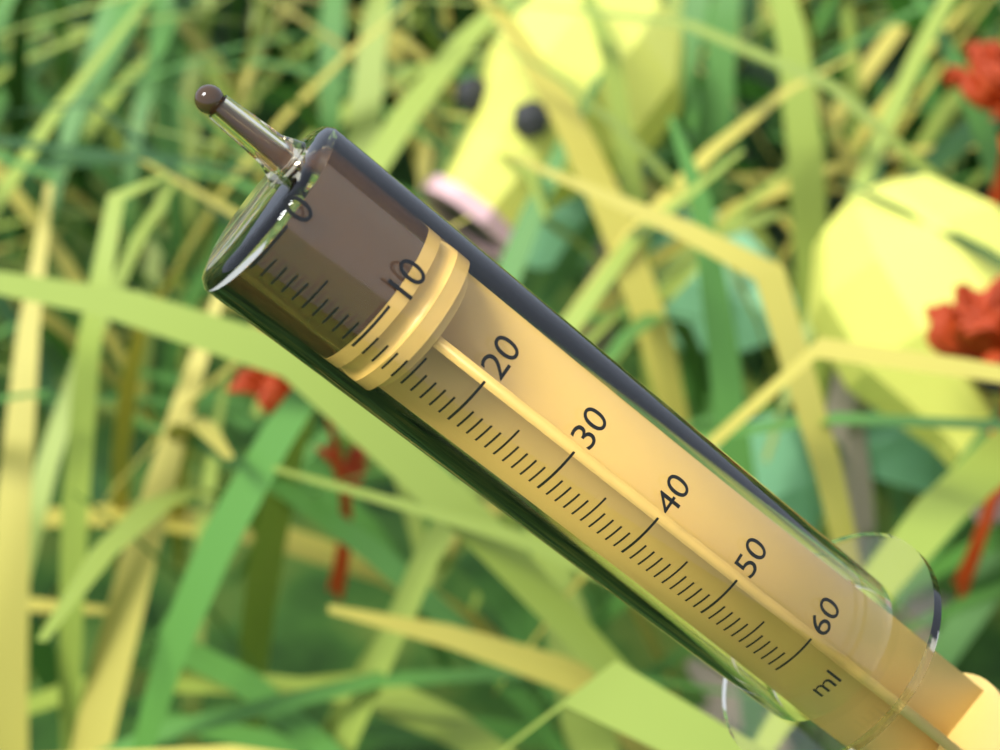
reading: 10 ml
